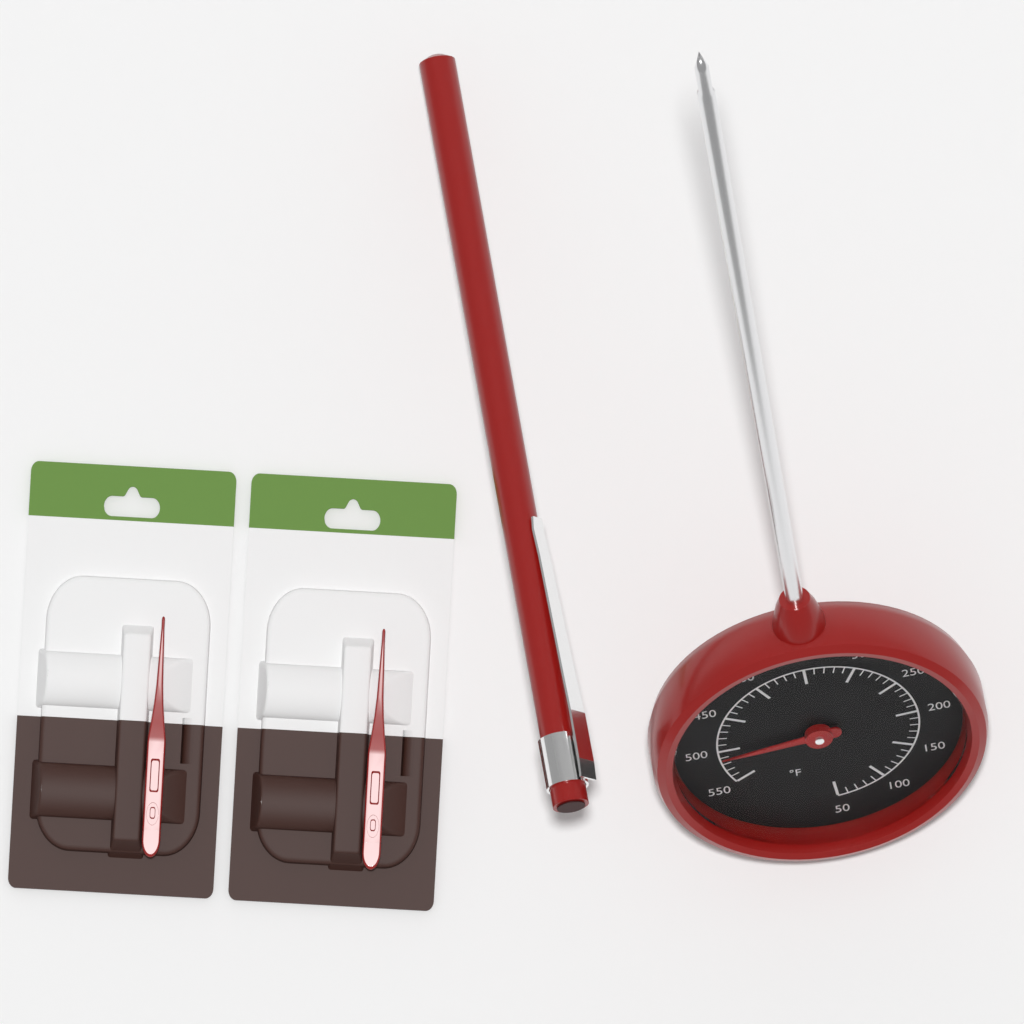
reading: 510 °F
